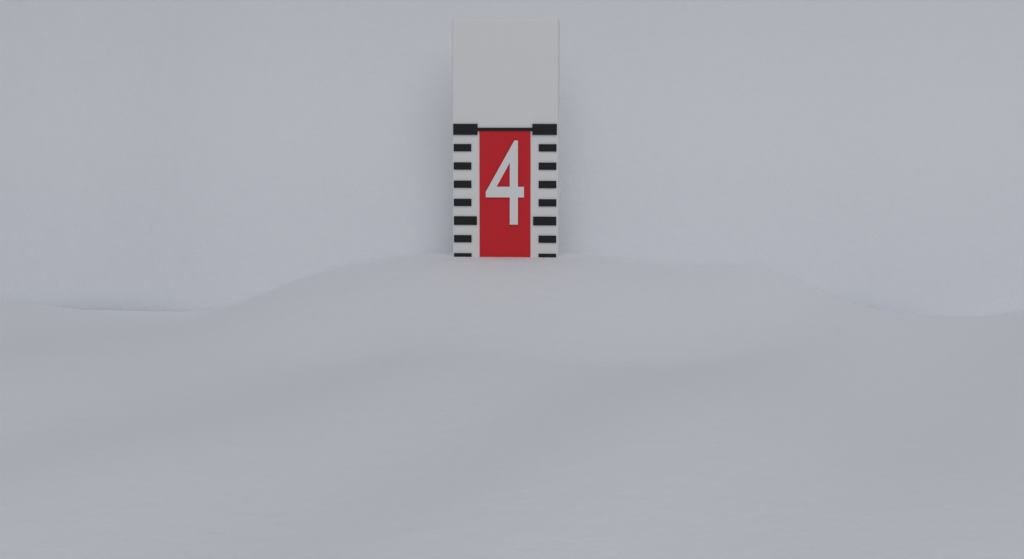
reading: 3.3 (no unit)
